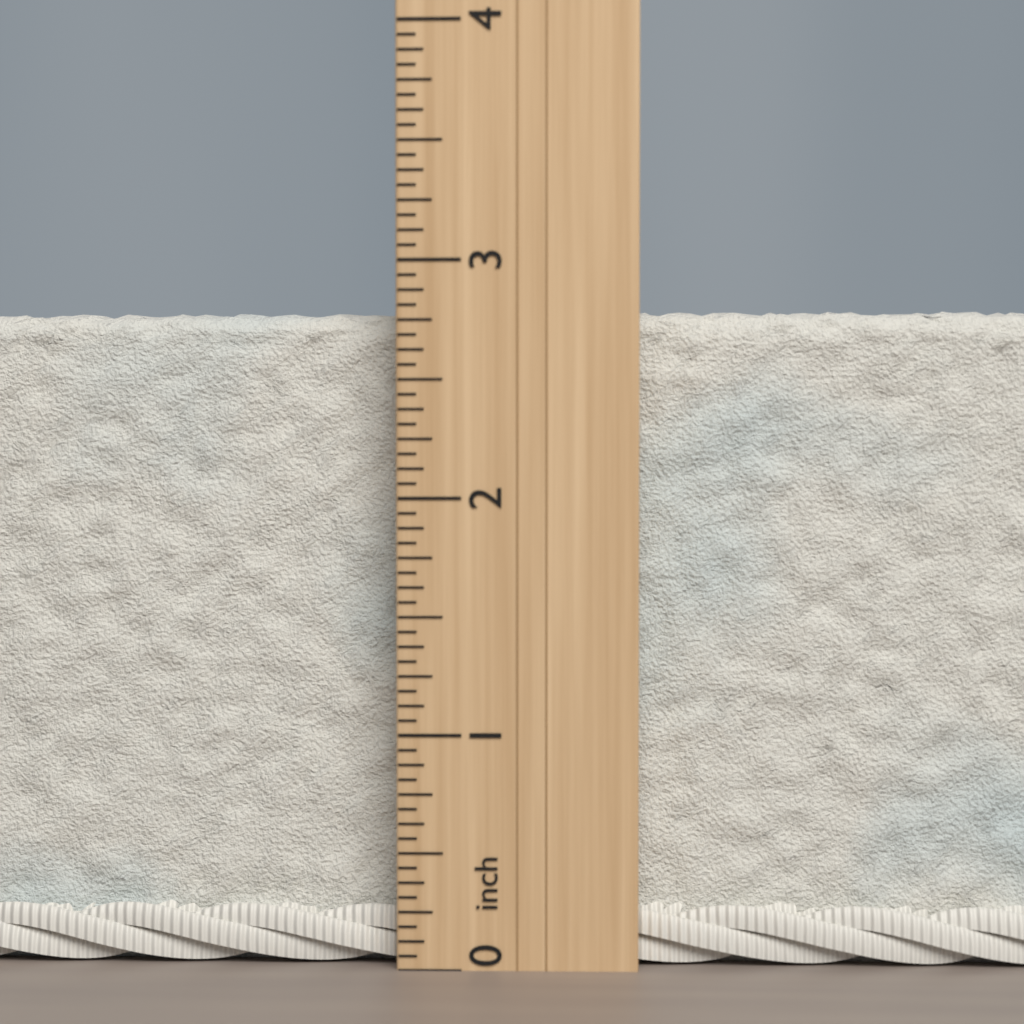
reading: 2.8125 inch
